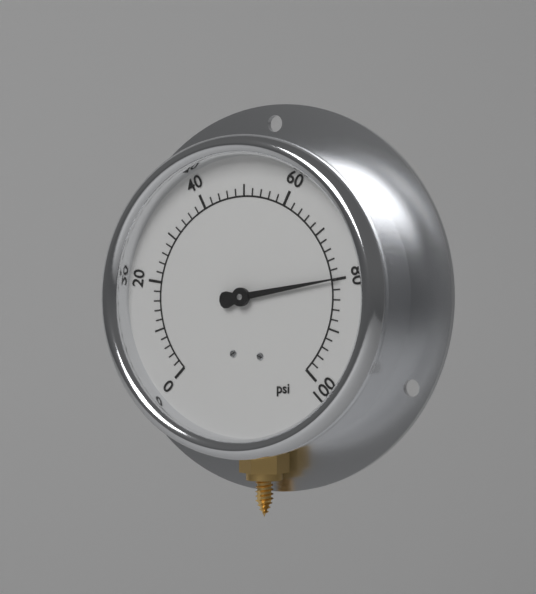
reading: 80 psi
